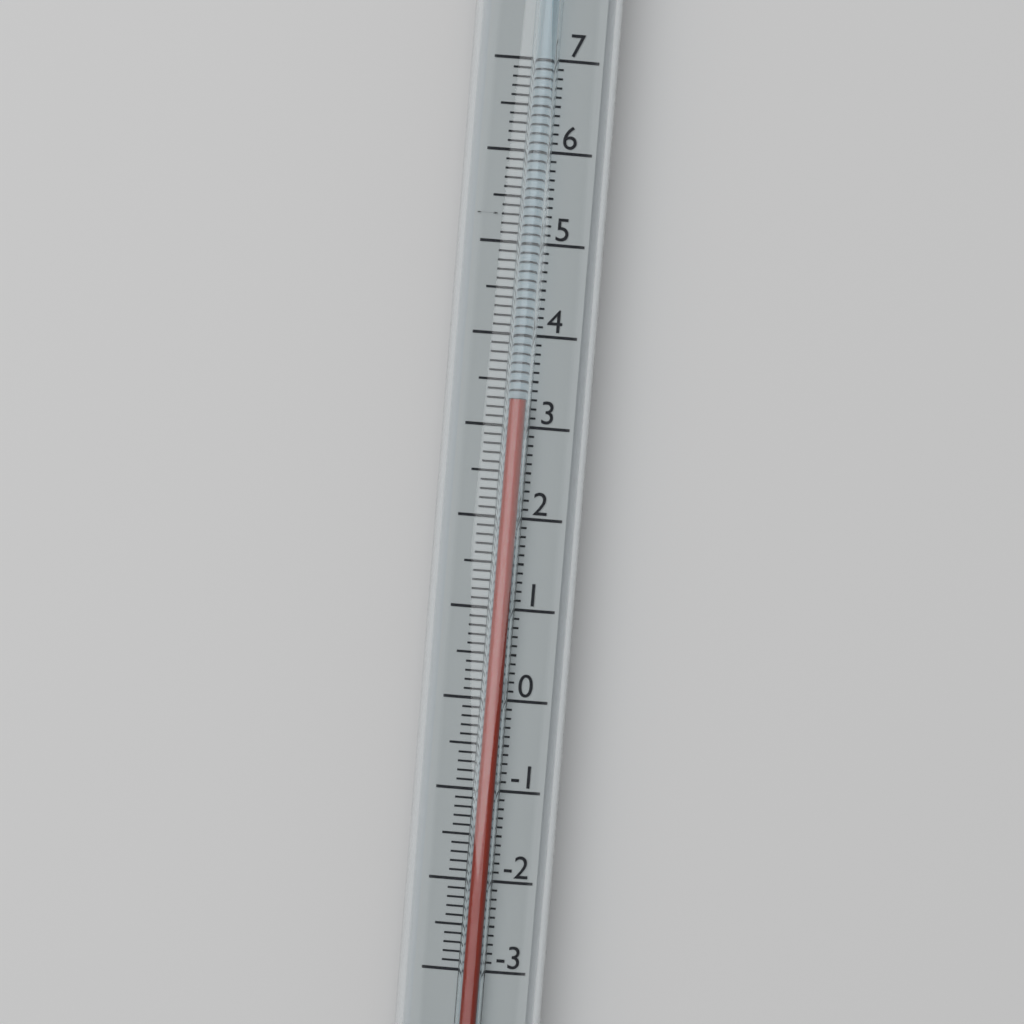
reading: 3.3 (no unit)
